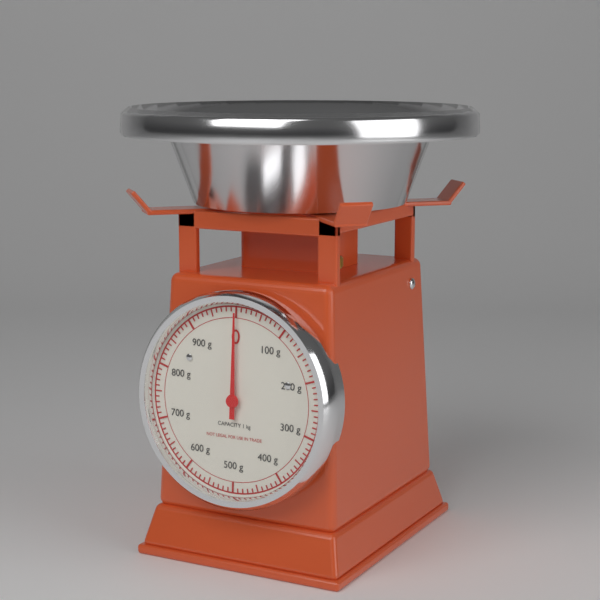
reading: 0 g
